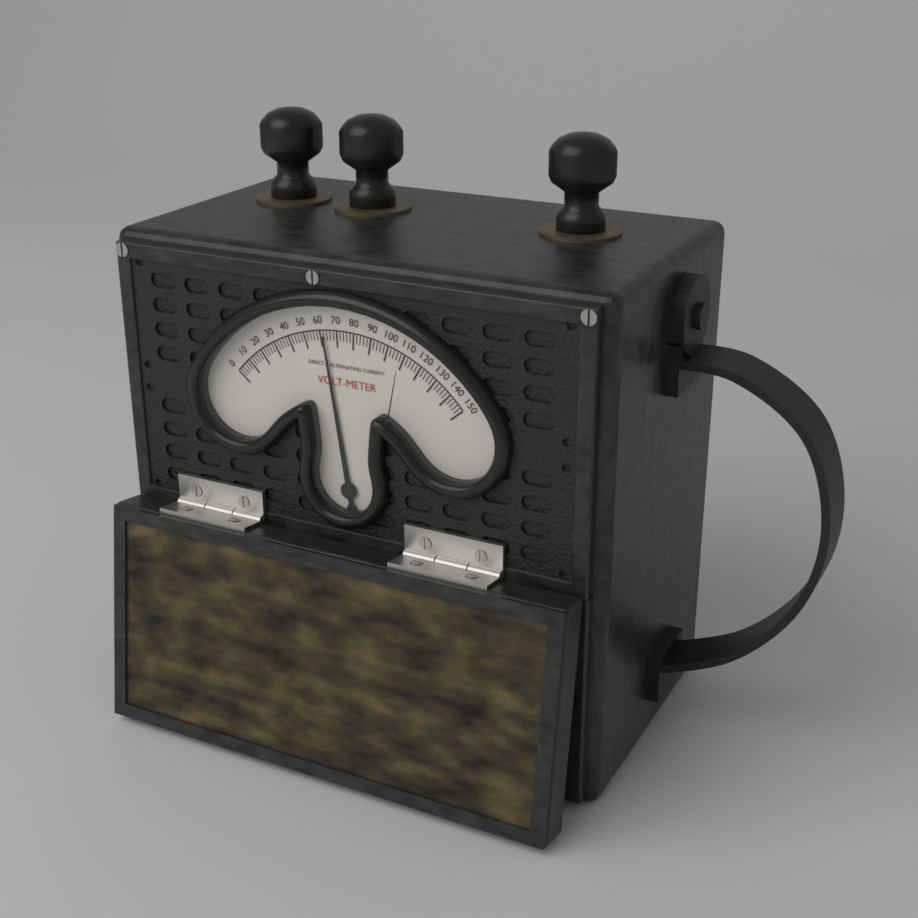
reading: 62 V
